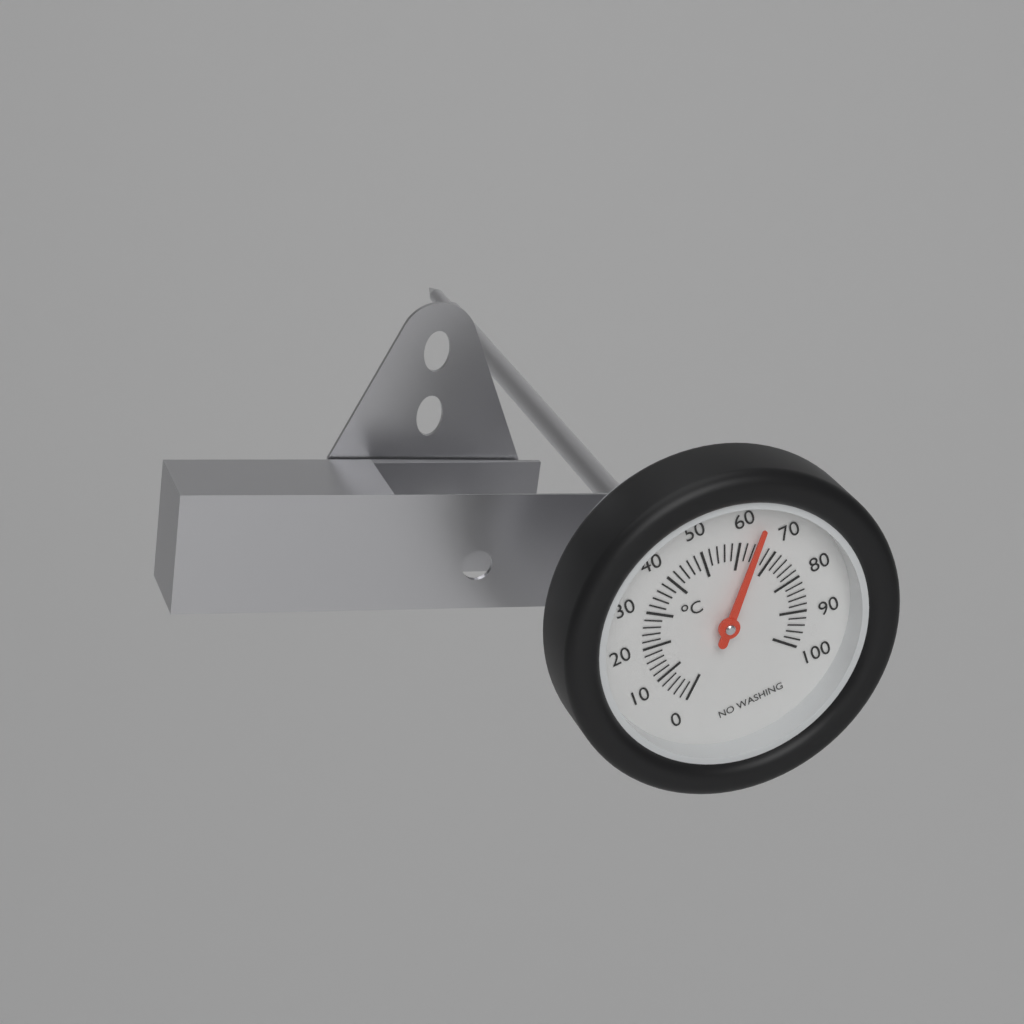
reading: 64 °C
